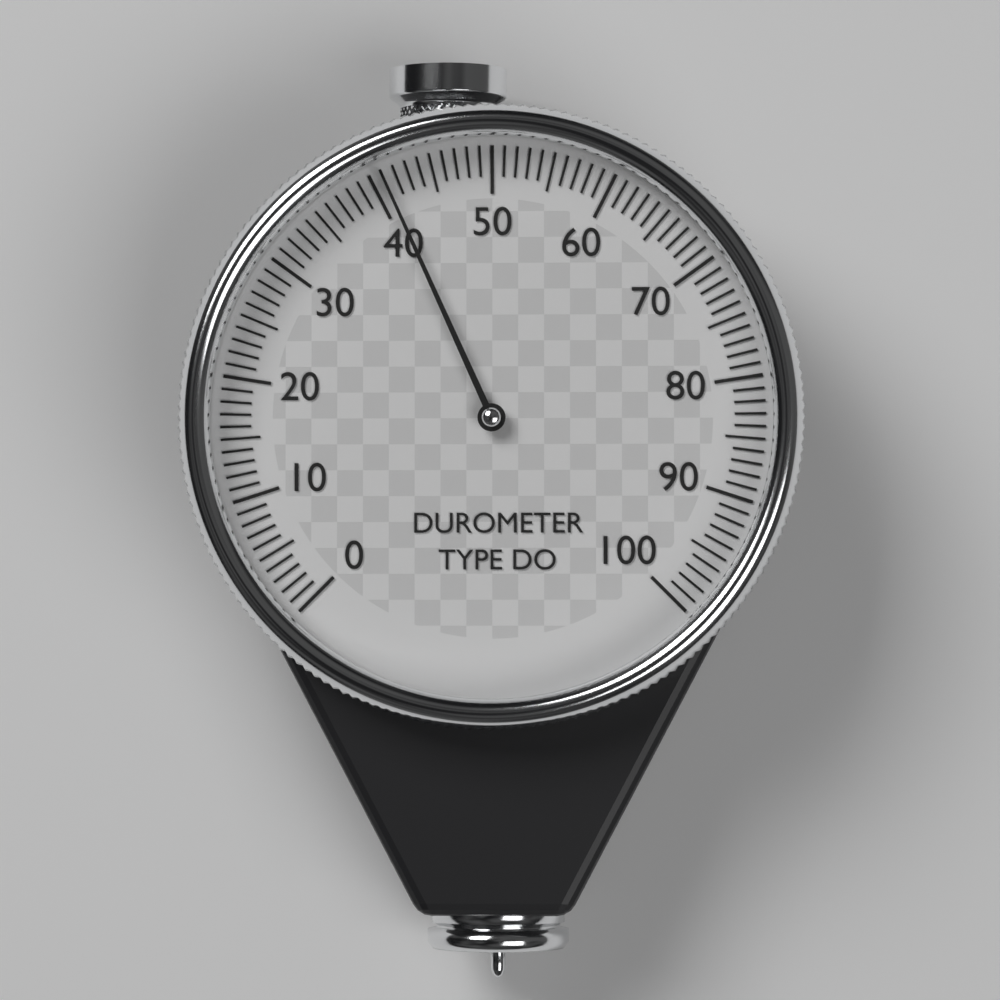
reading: 41 (no unit)
